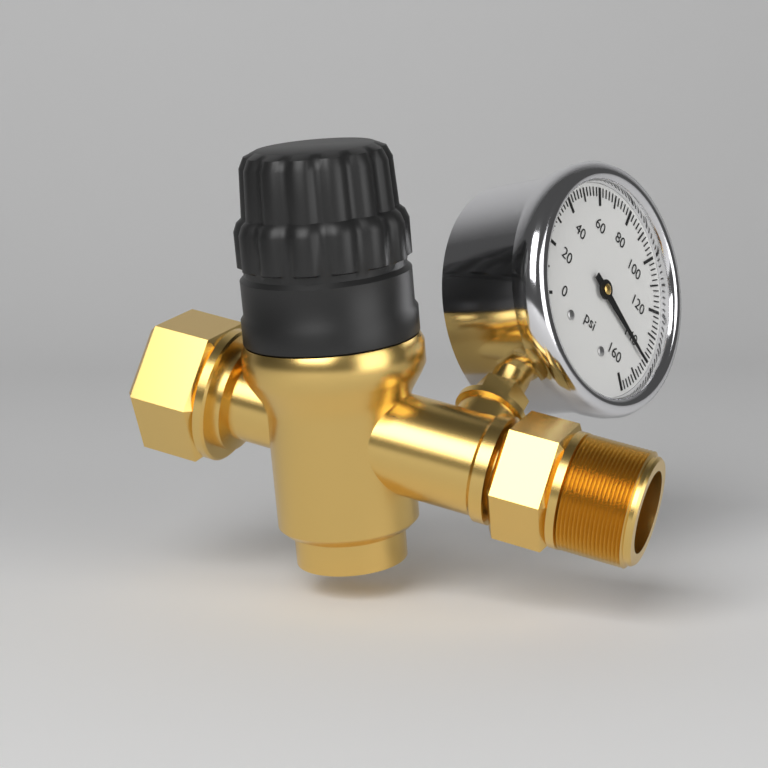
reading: 142 psi
